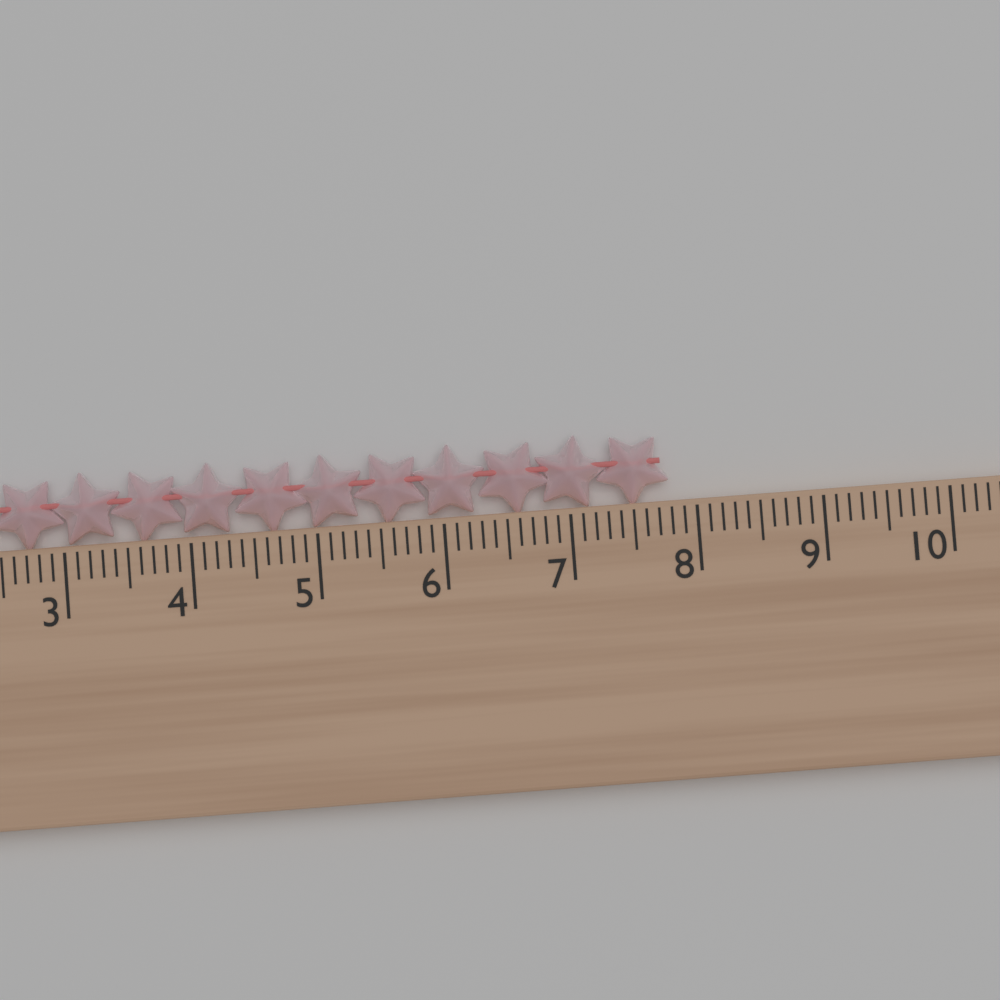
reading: 7.8 cm
